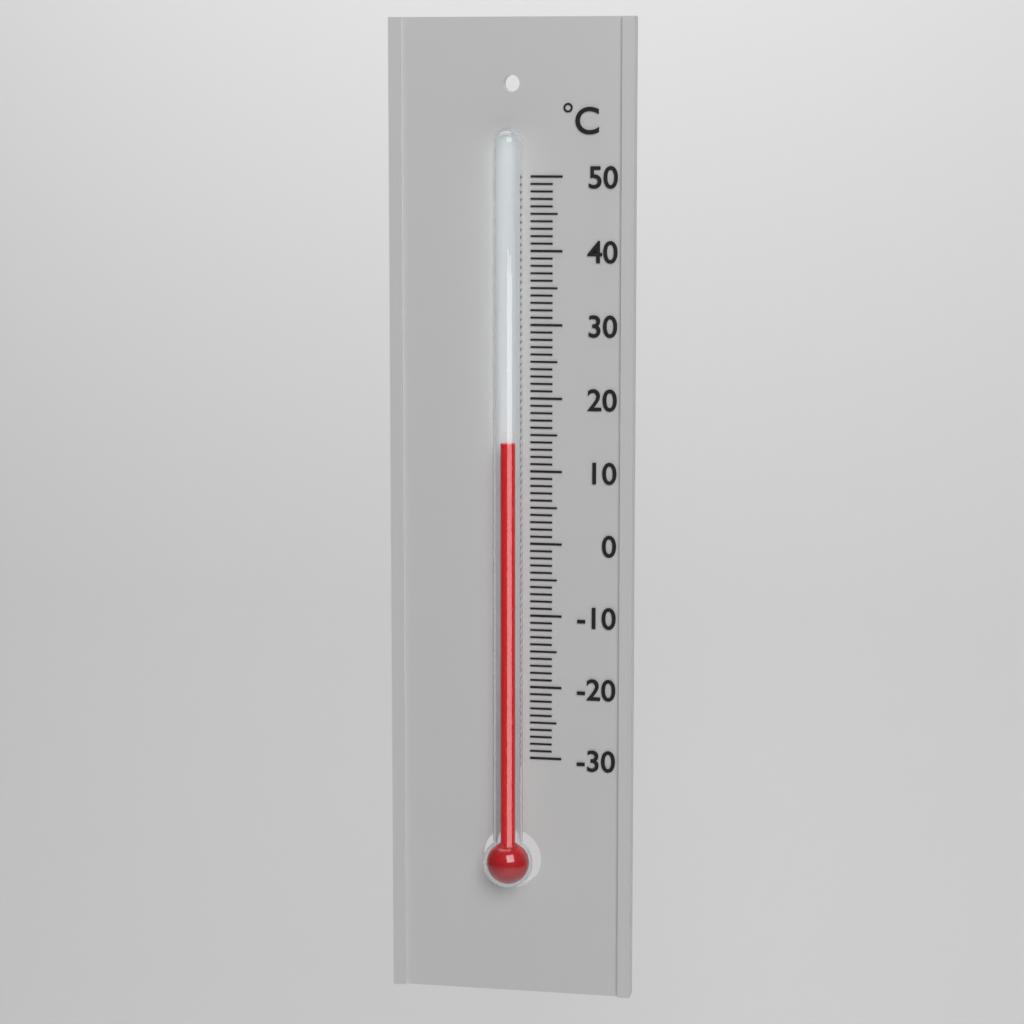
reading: 14 °C
